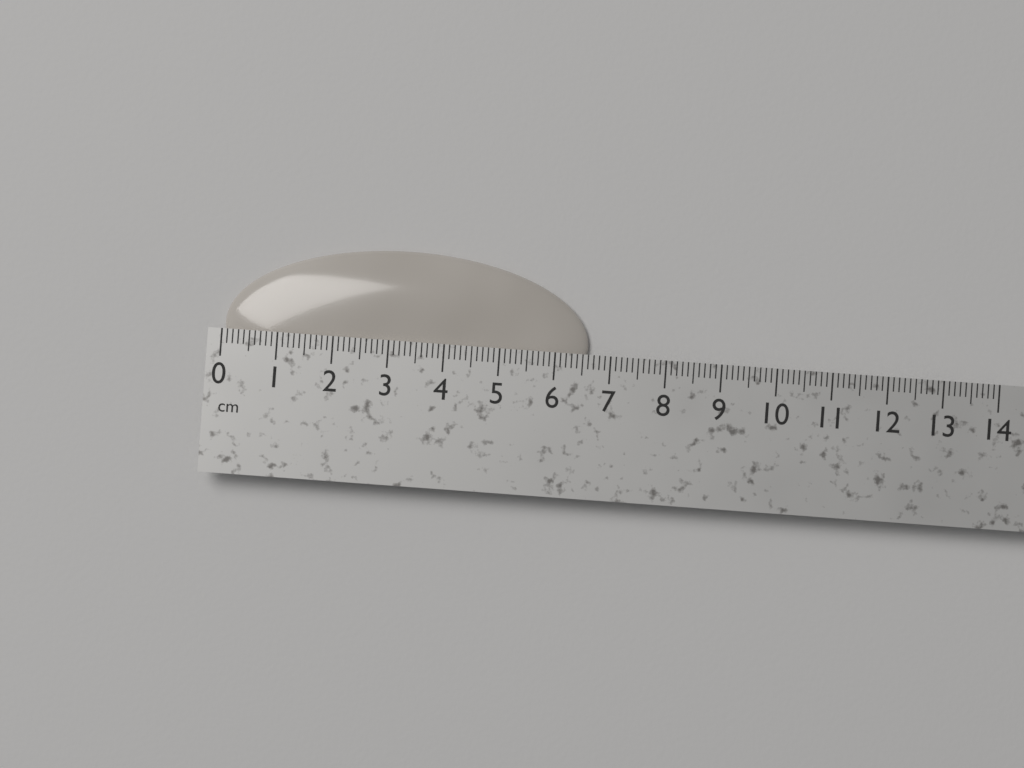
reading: 6.6 cm
